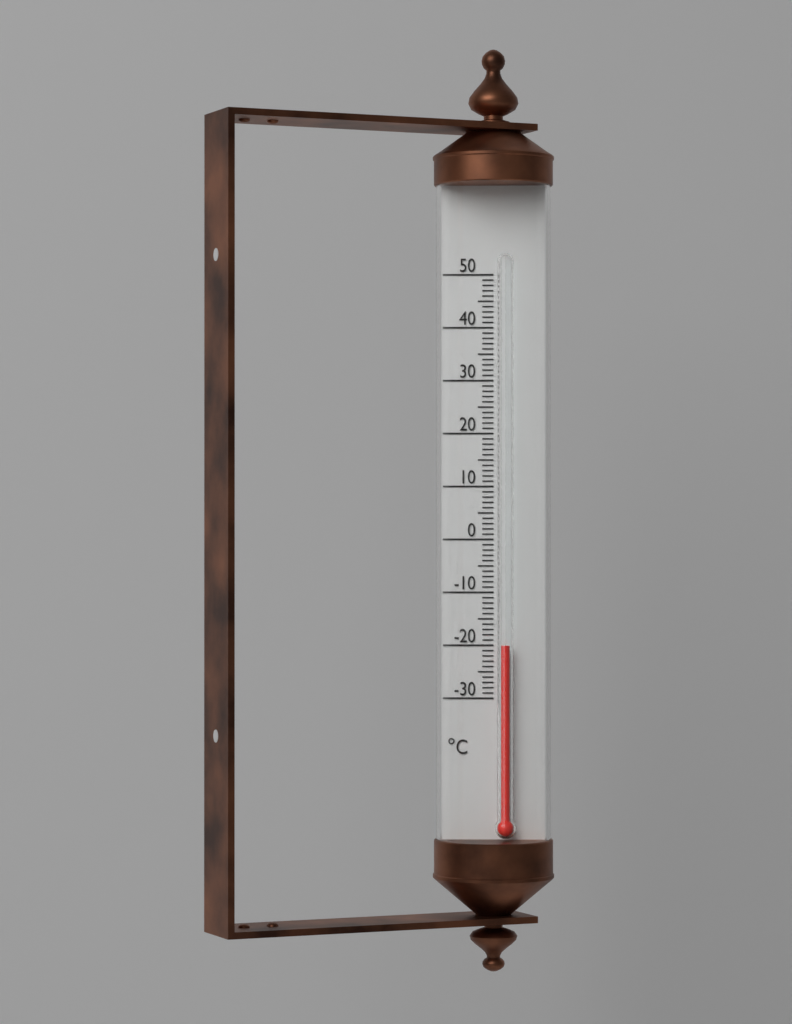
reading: -20 °C
